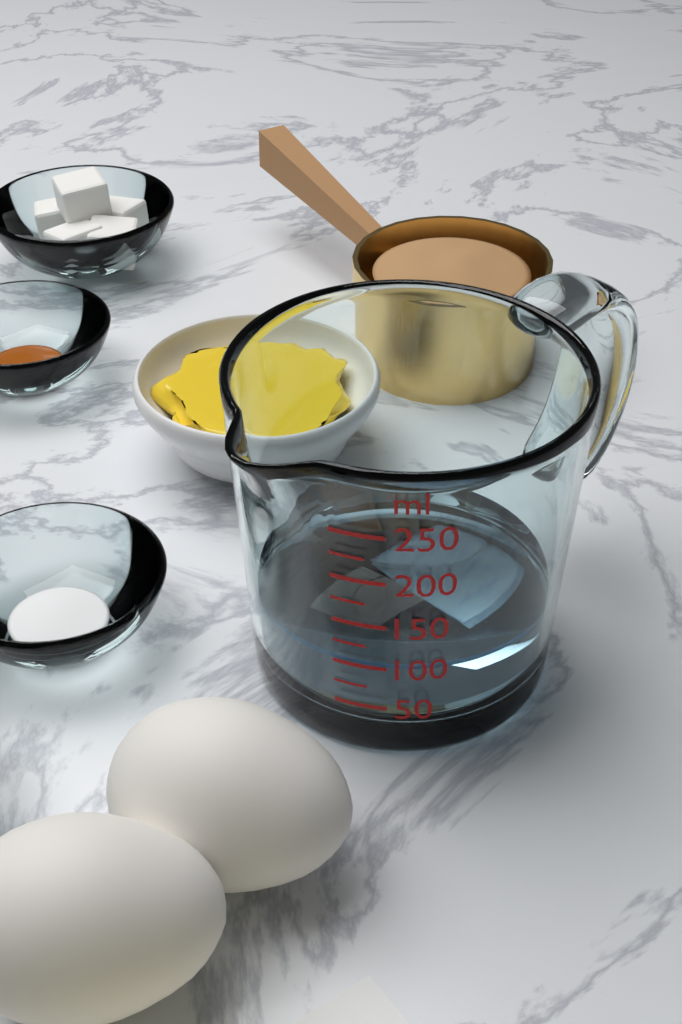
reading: 100 ml
